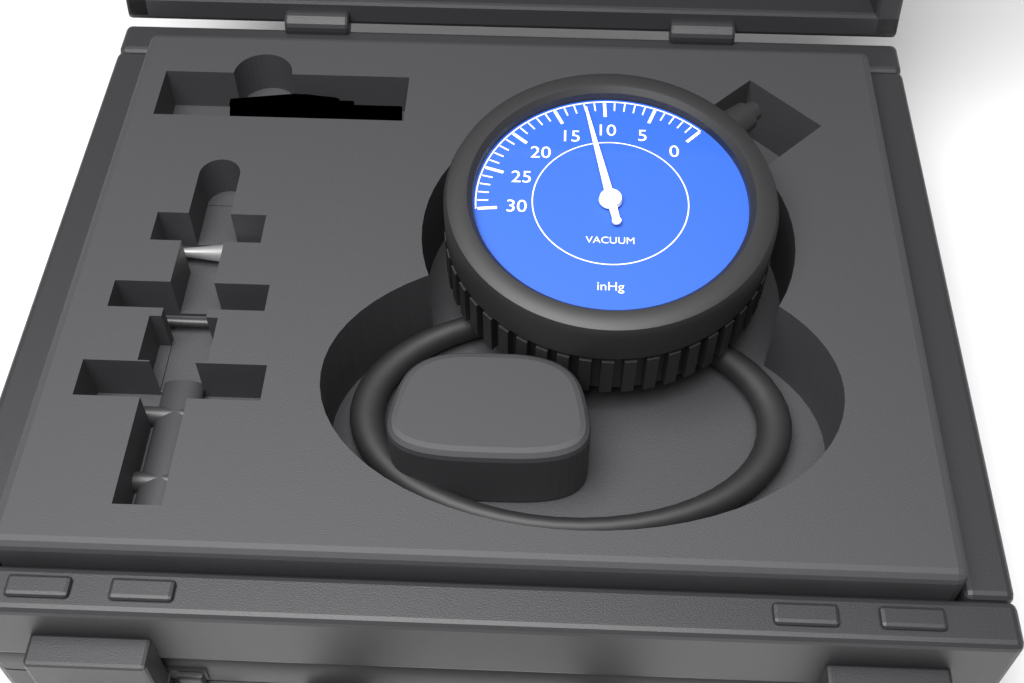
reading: 12 inHg
